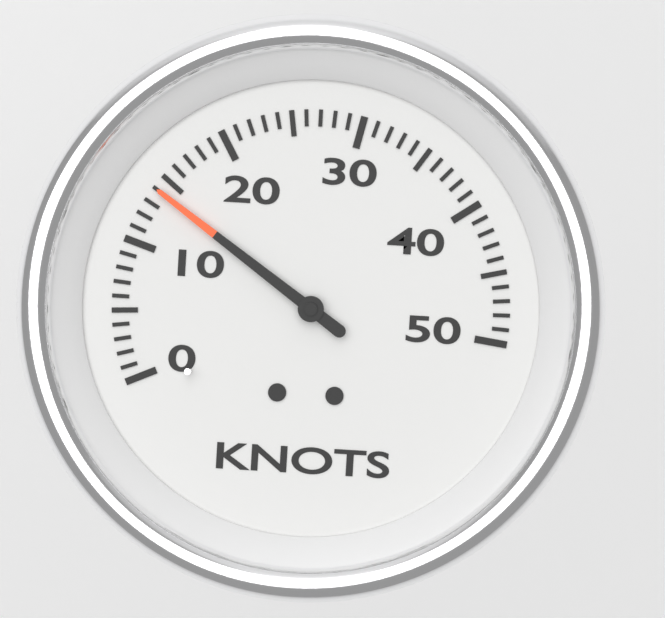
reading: 14 knots
